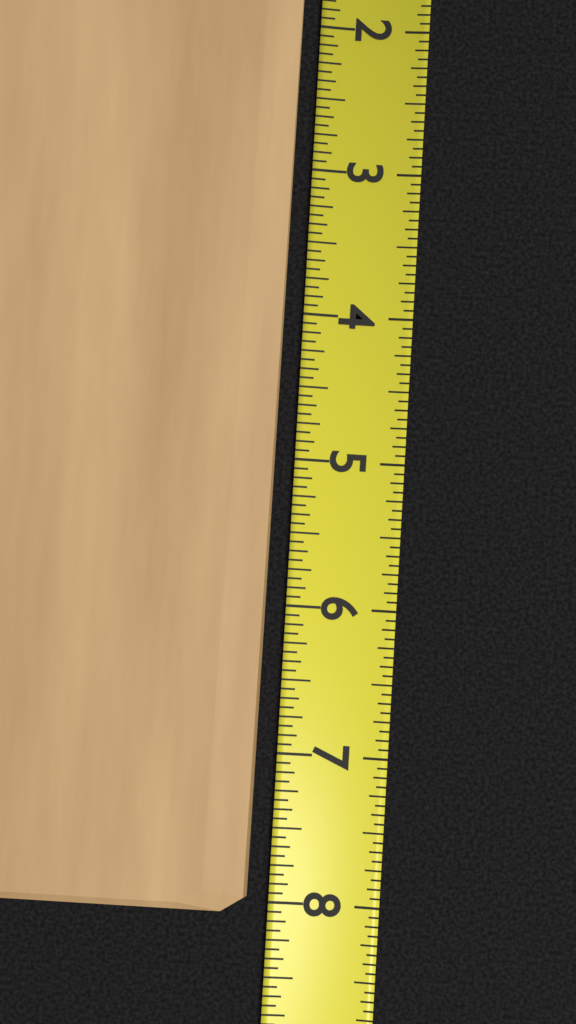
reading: 8.0625 (no unit)
